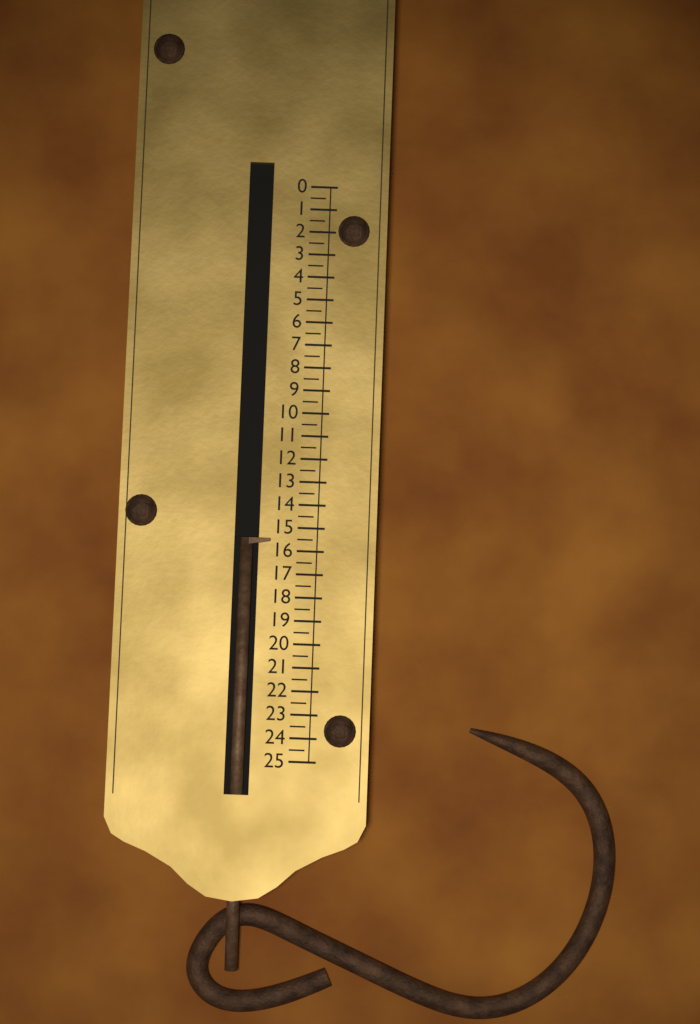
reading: 15.5 (no unit)
